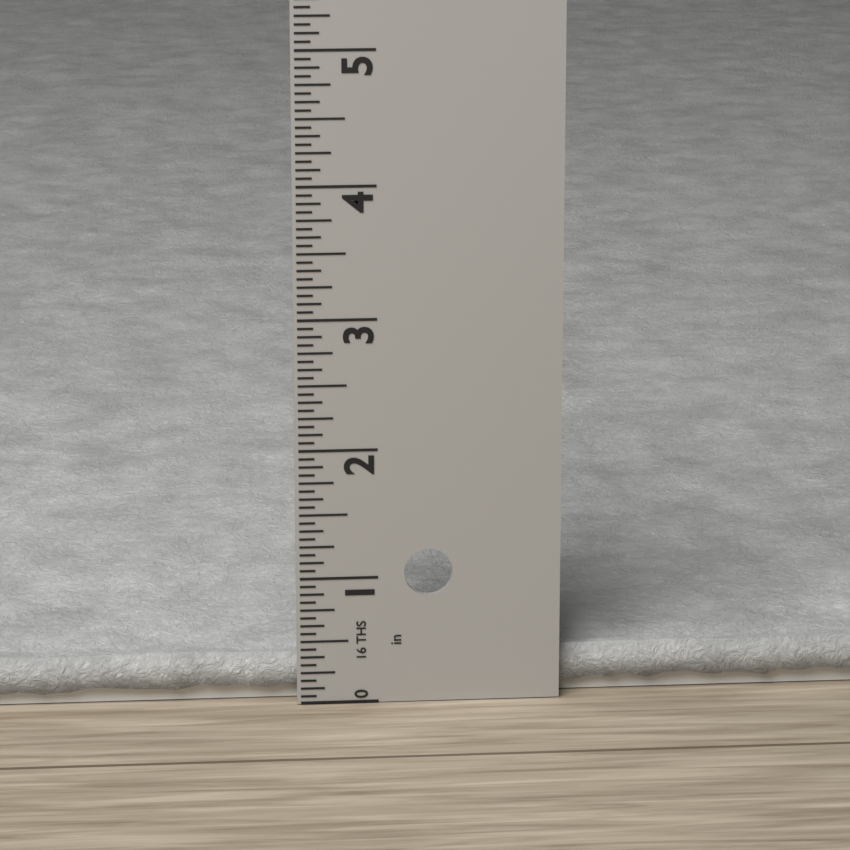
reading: 0.3750 in
